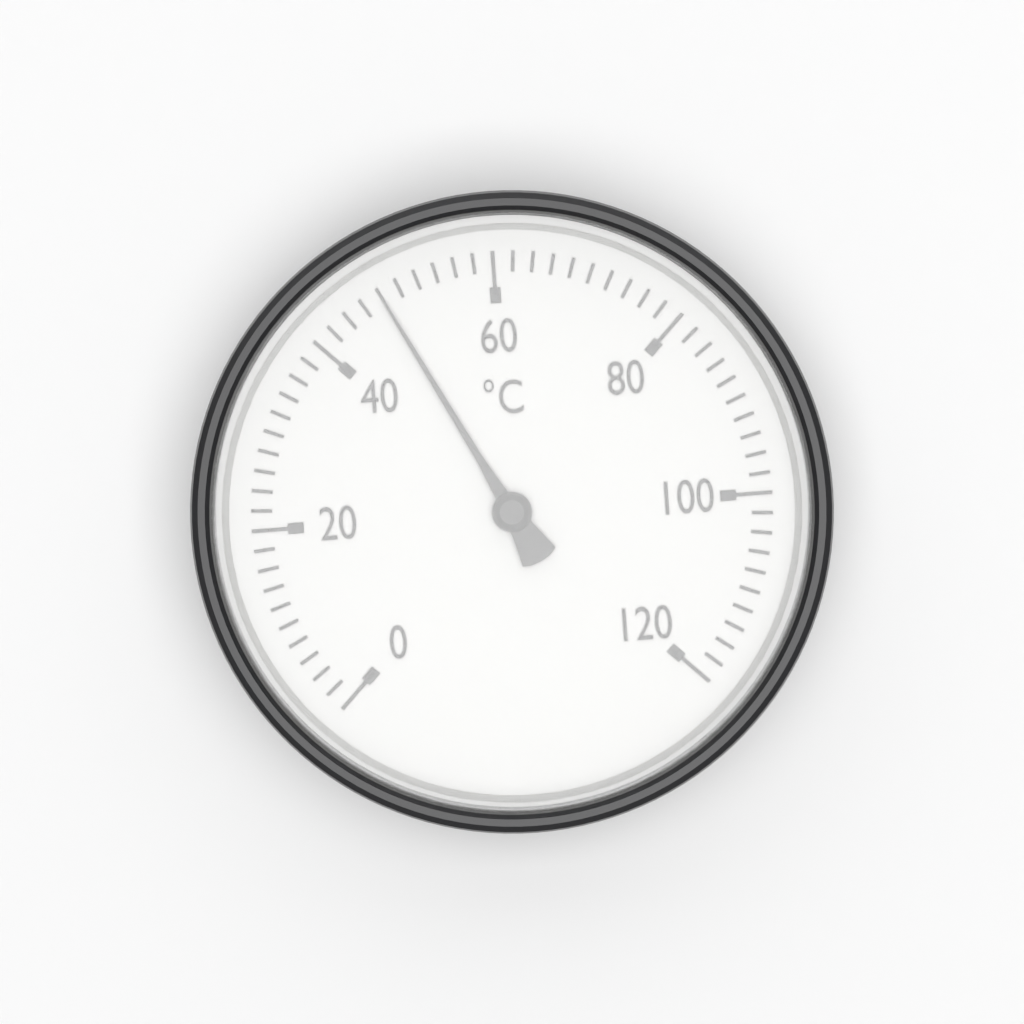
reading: 48 °C
